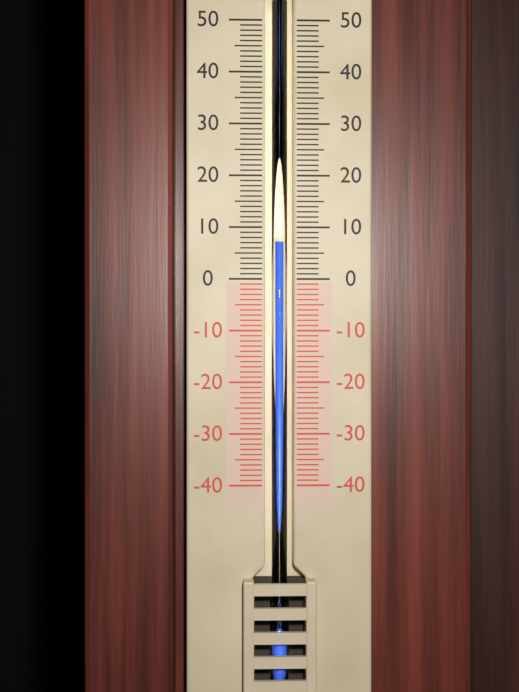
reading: 7 (no unit)
